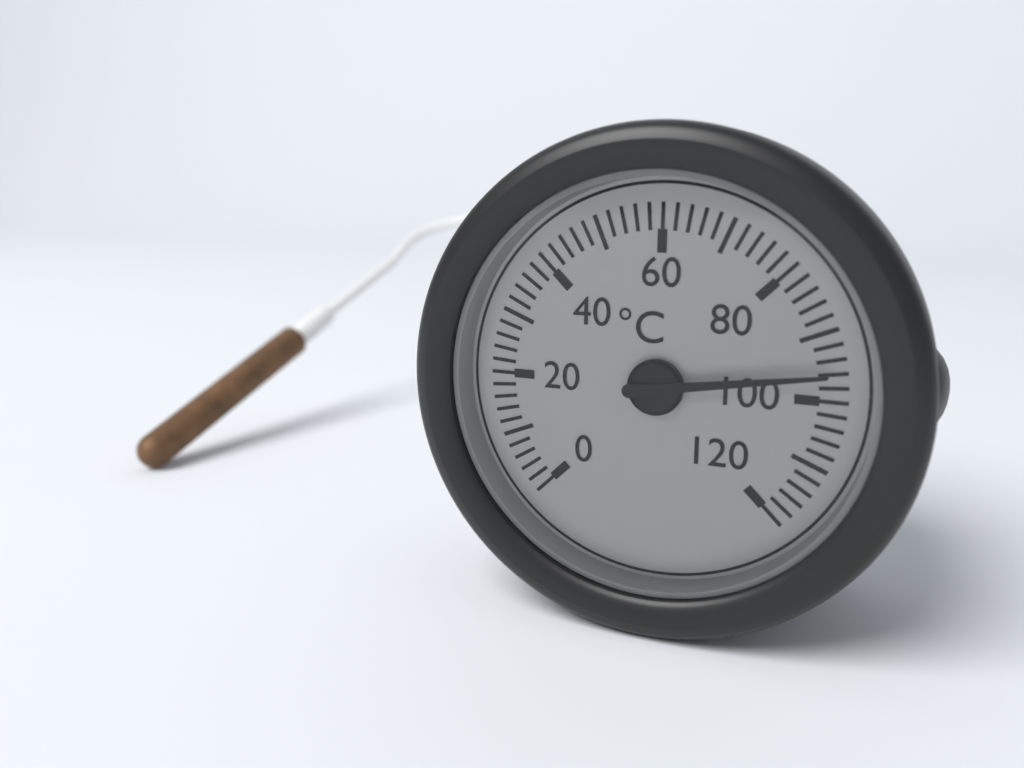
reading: 96 °C
